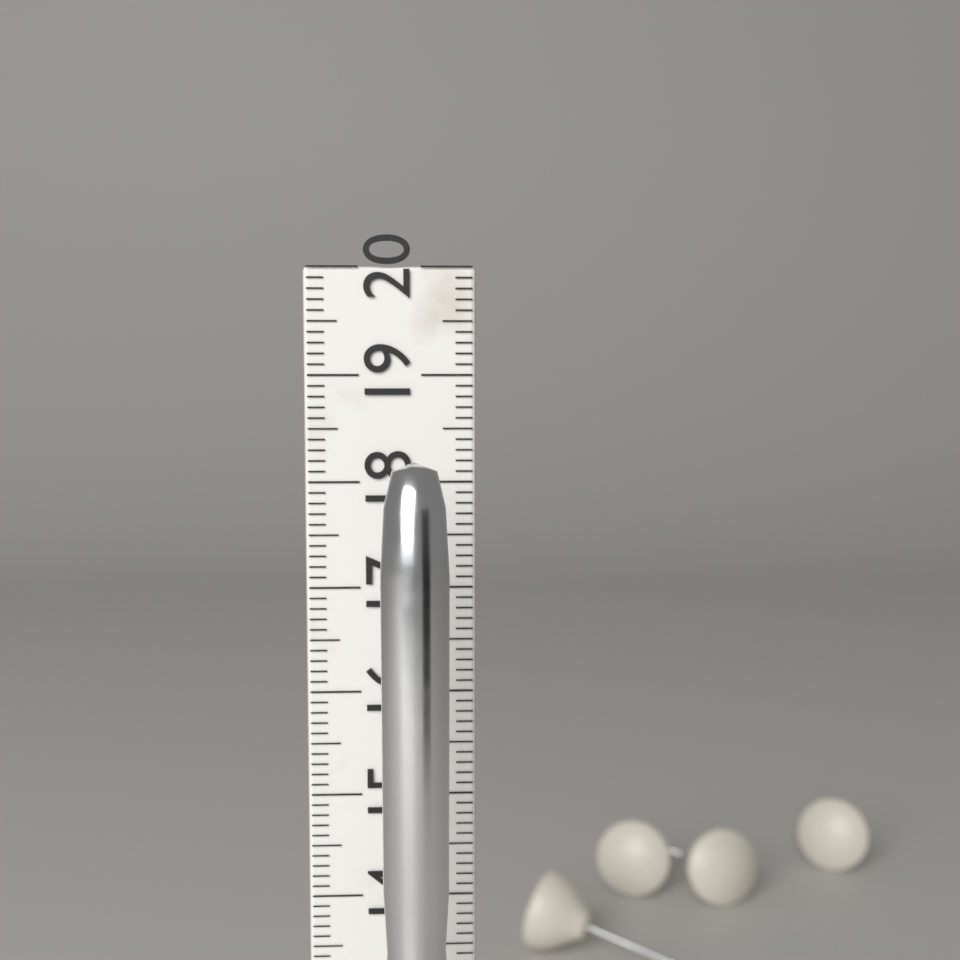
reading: 18.3 cm
